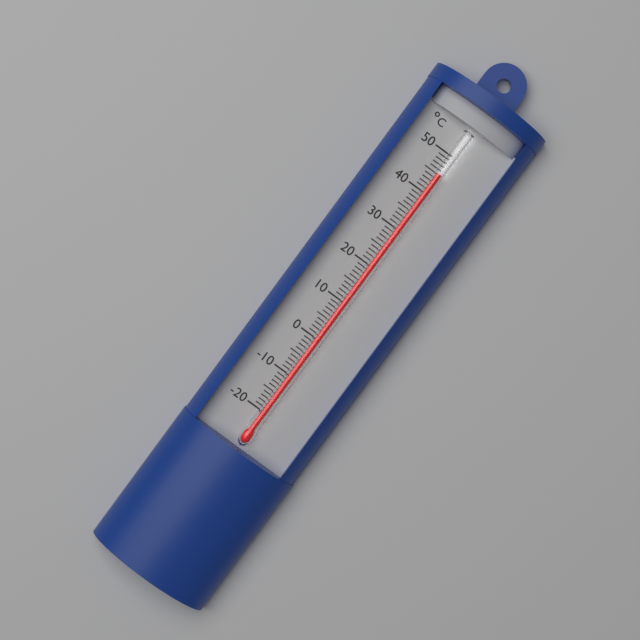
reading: 45 °C
